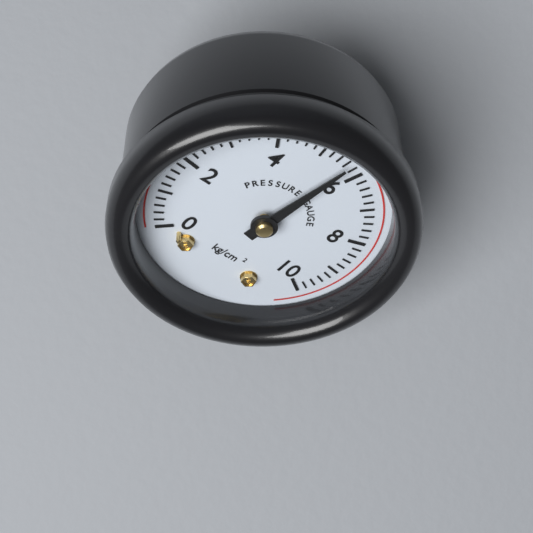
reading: 5.6 kg/cm²
